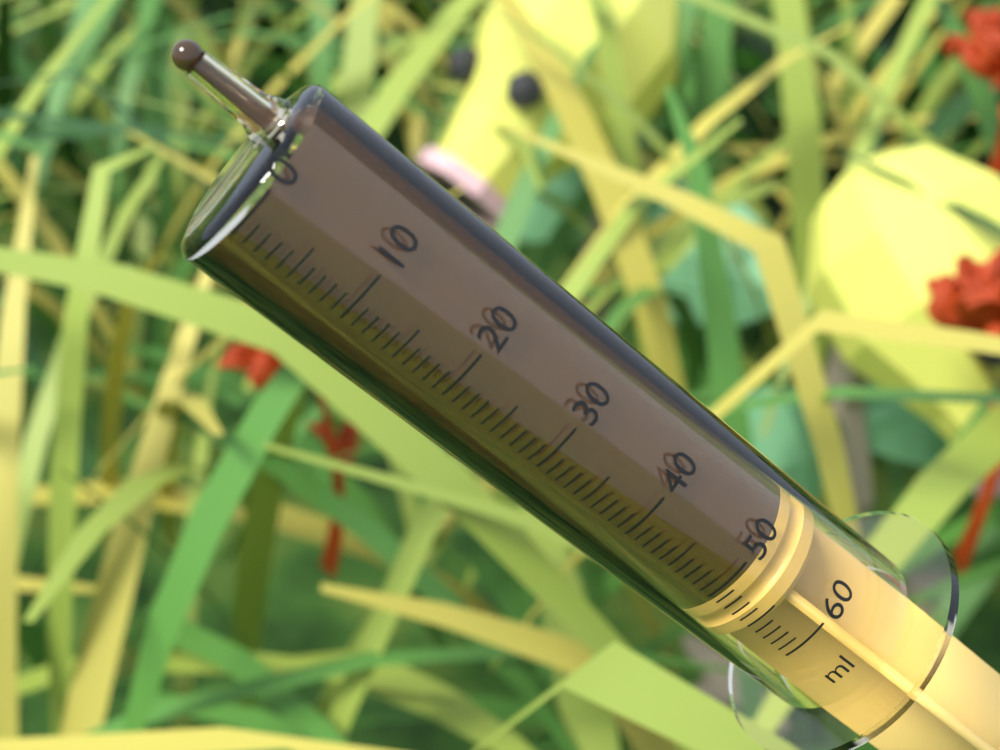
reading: 51 ml
